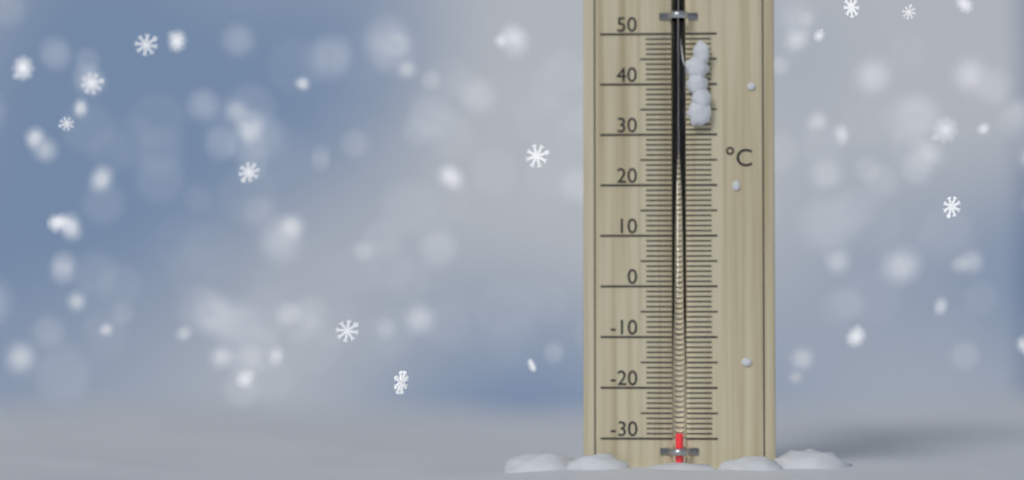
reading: -29 °C
